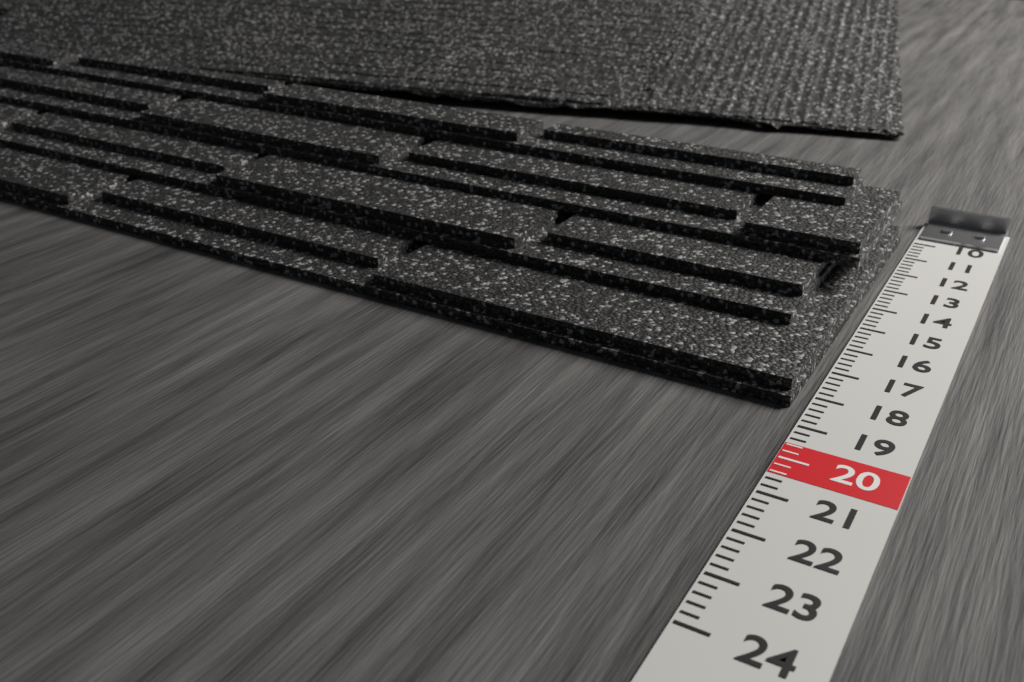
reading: 18.4 (no unit)
